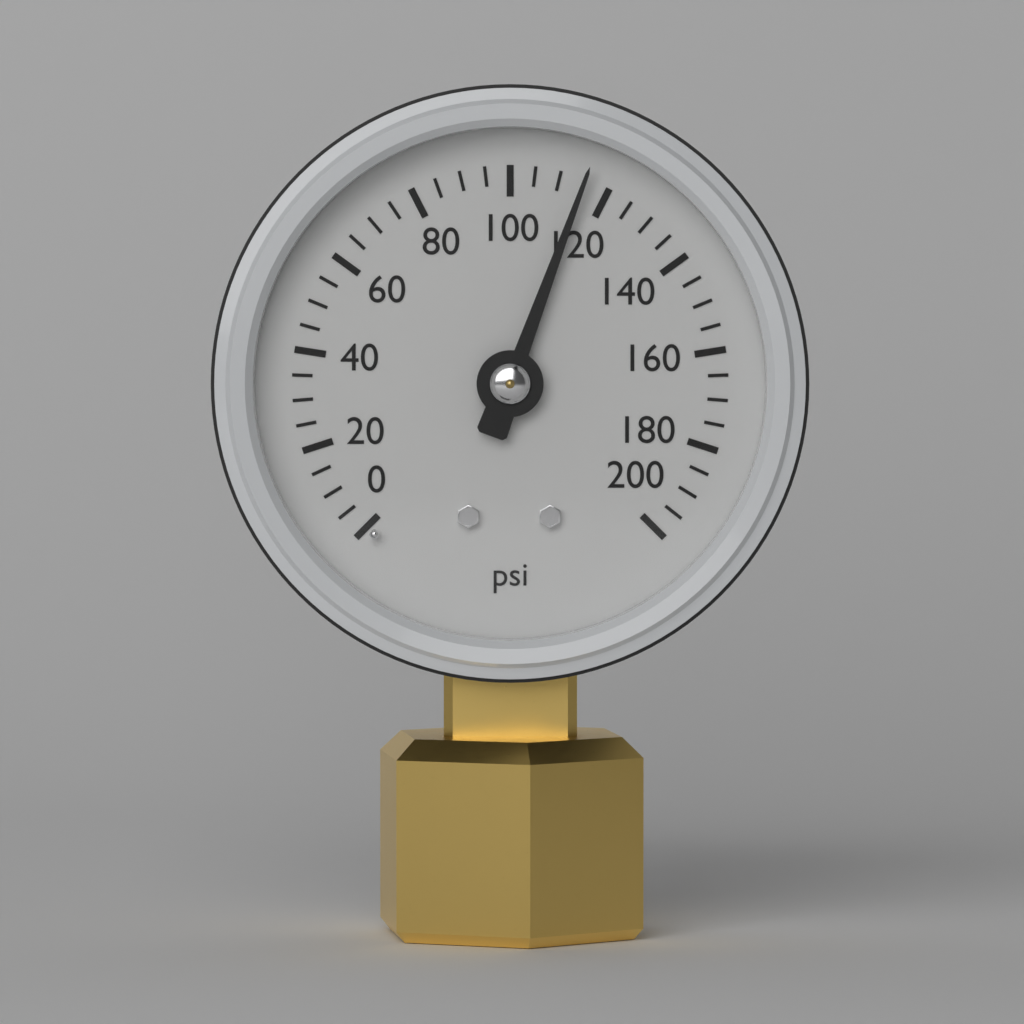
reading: 115 psi
